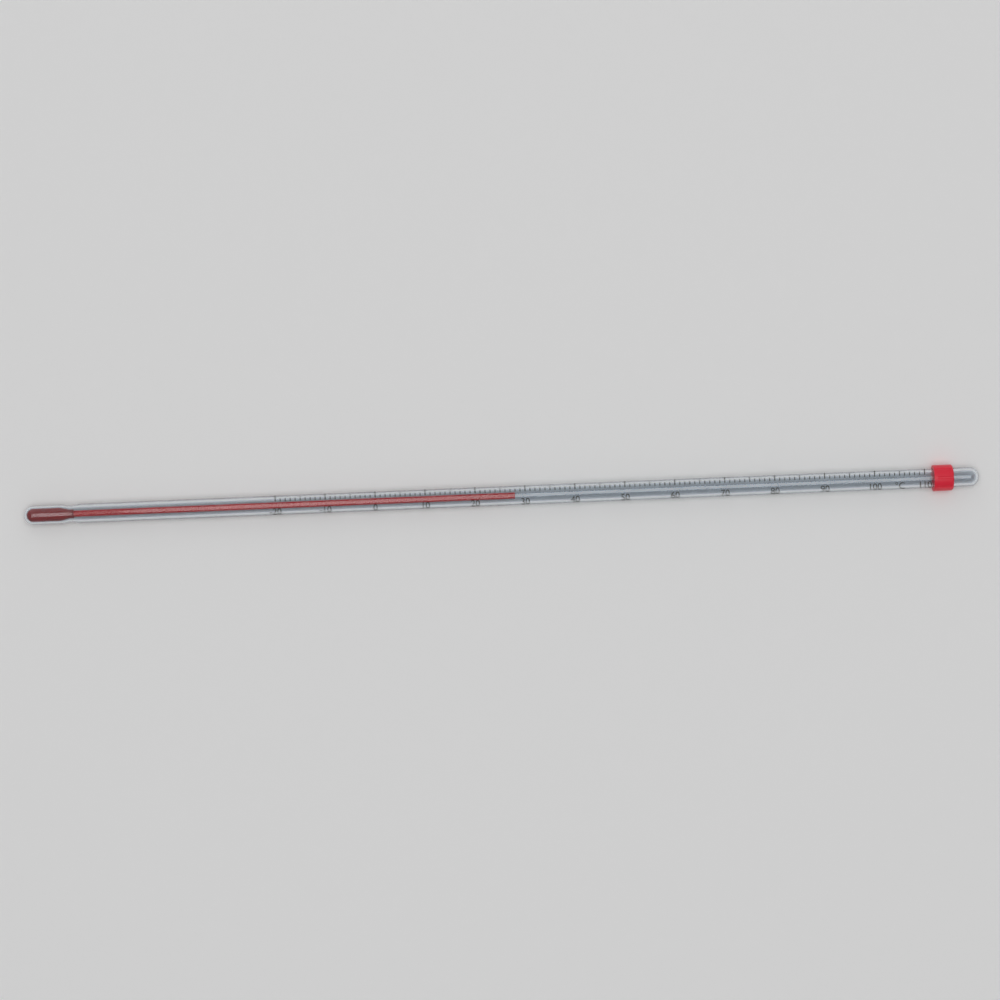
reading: 28 °C
